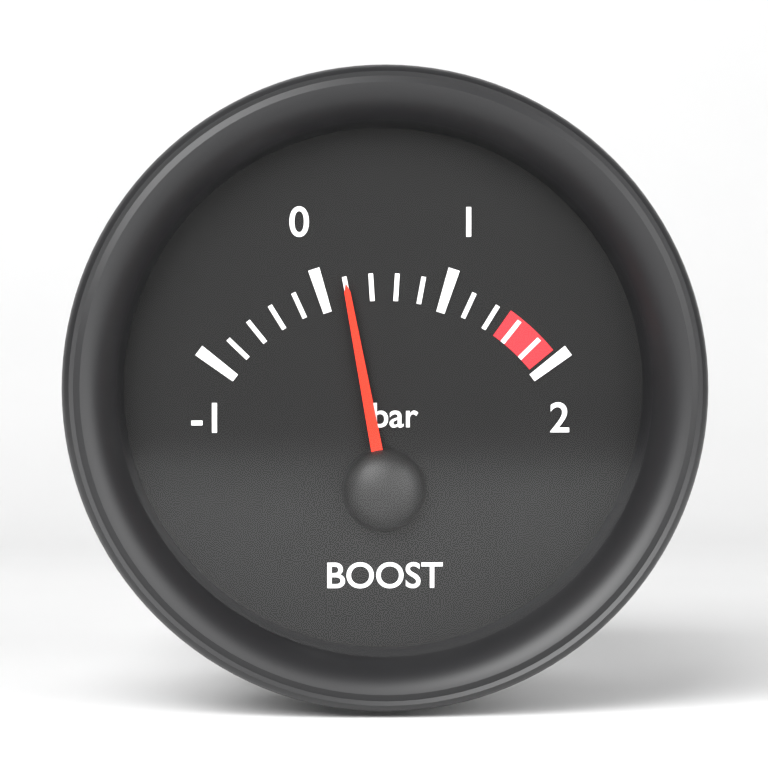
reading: 0.2 bar
